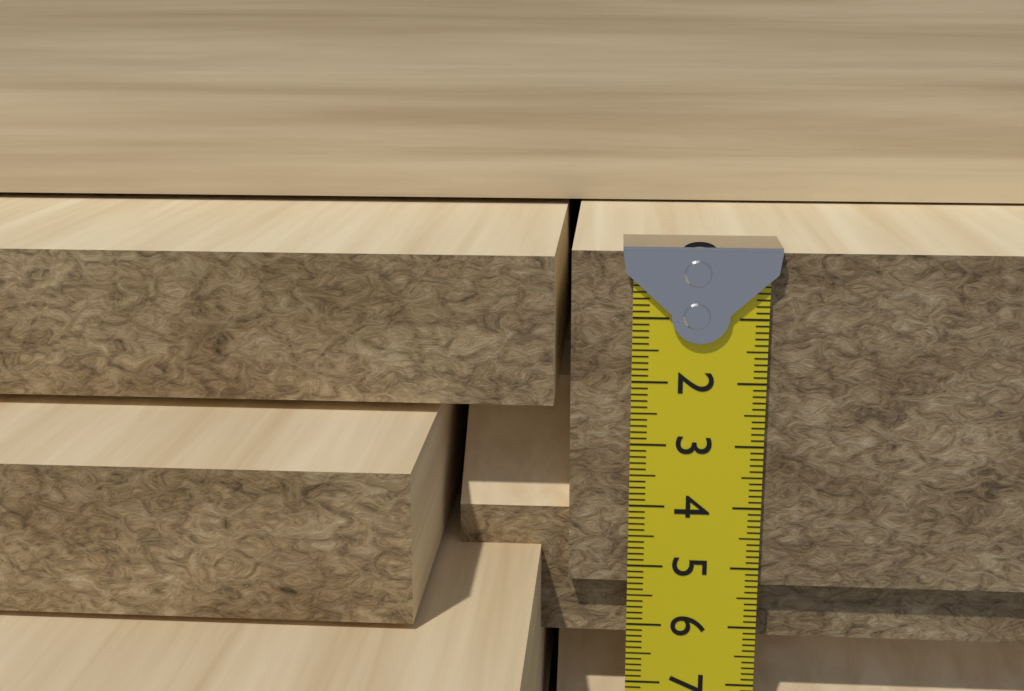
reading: 5.3 cm
